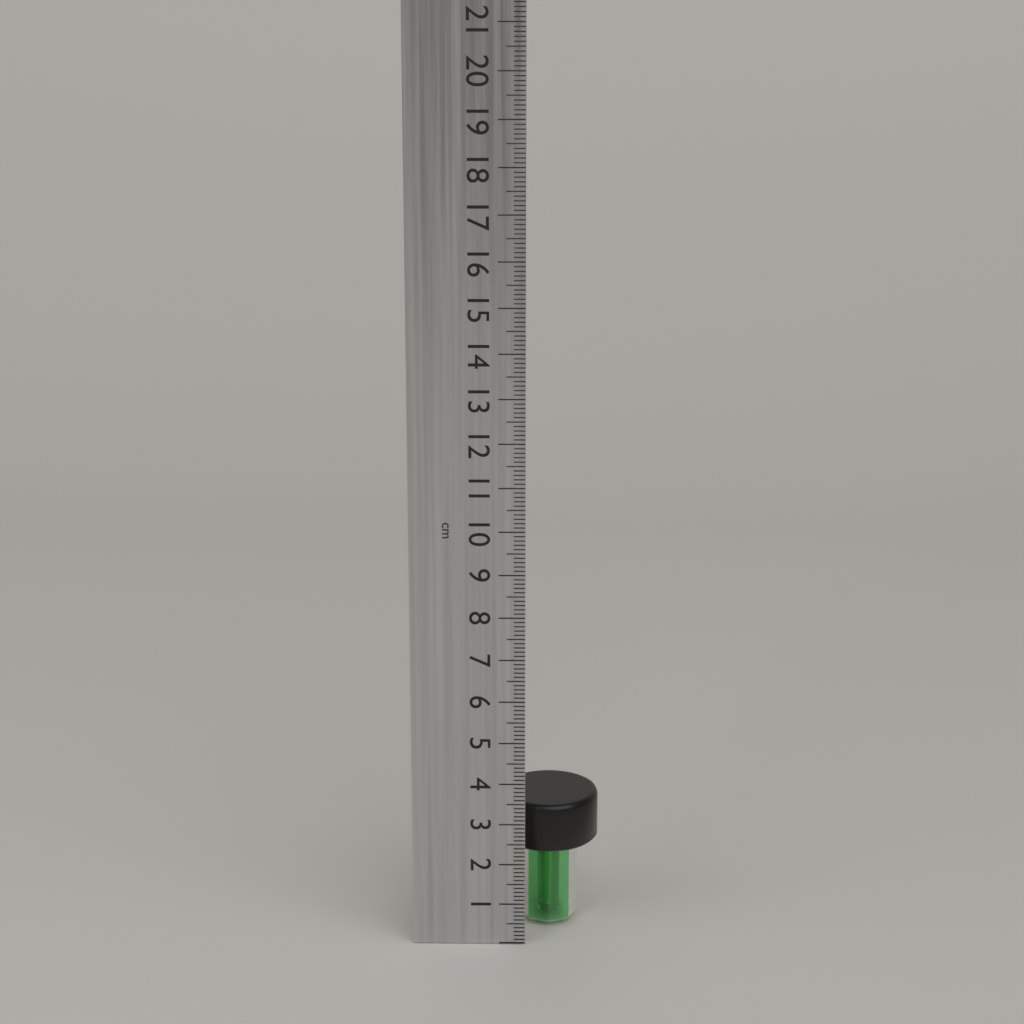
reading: 3.3 cm
